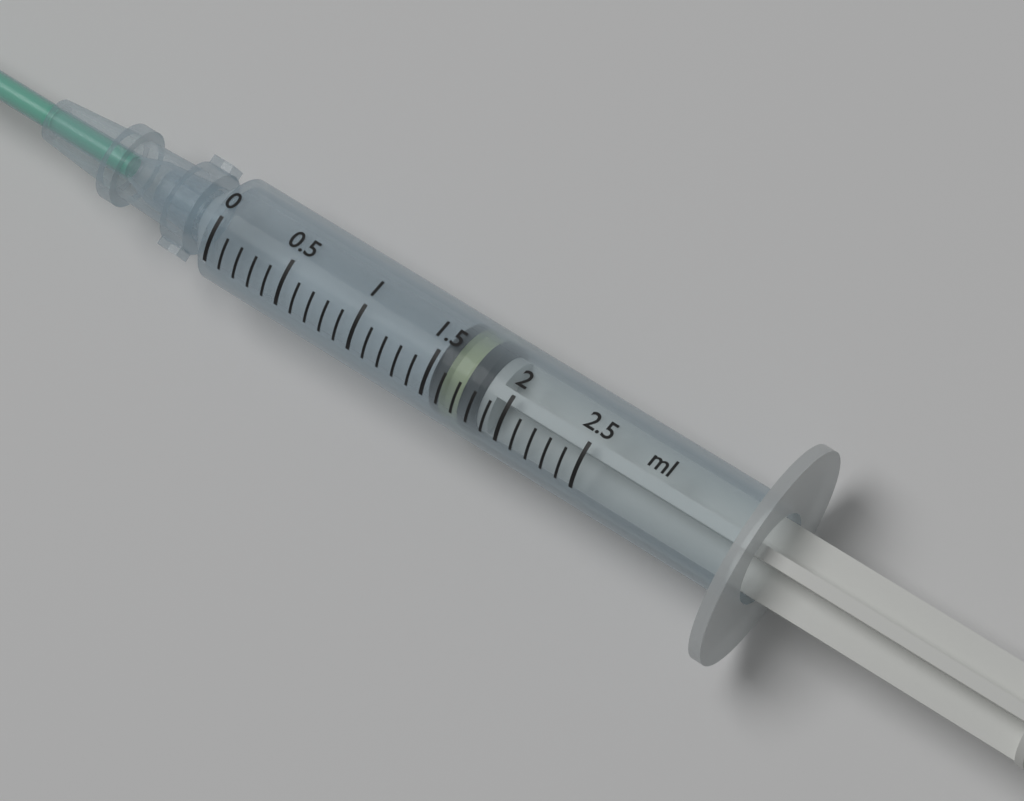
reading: 1.5 ml
